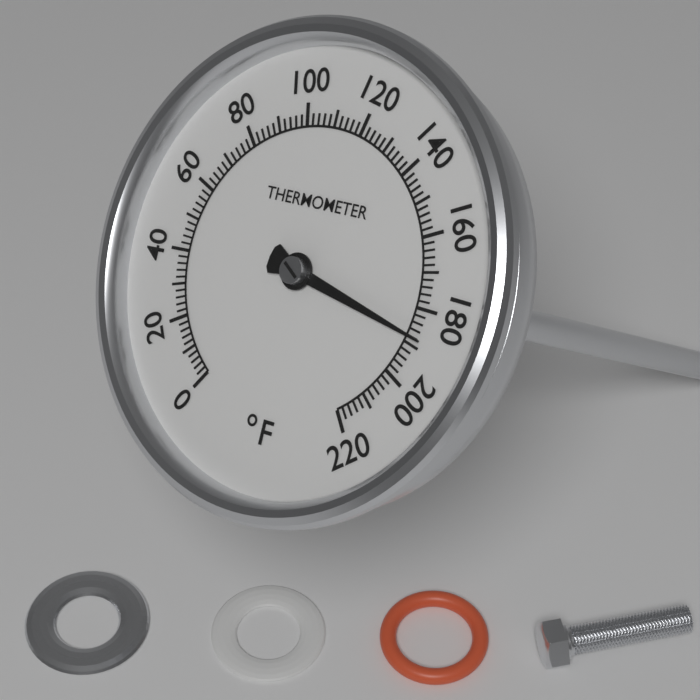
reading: 188 °F
